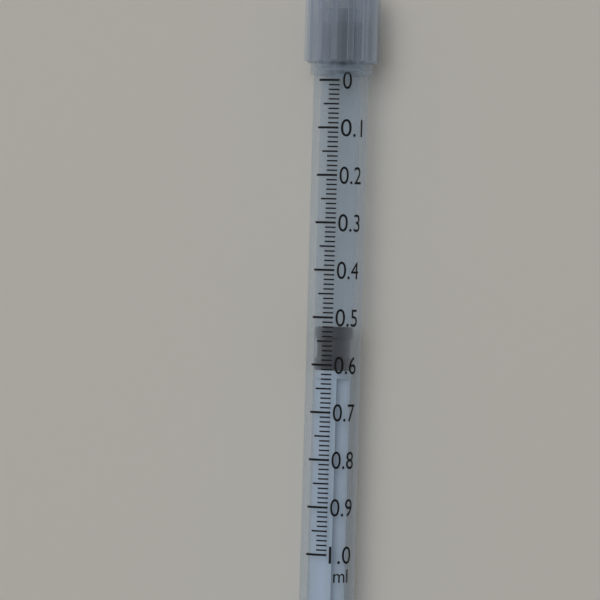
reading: 0.52 ml
